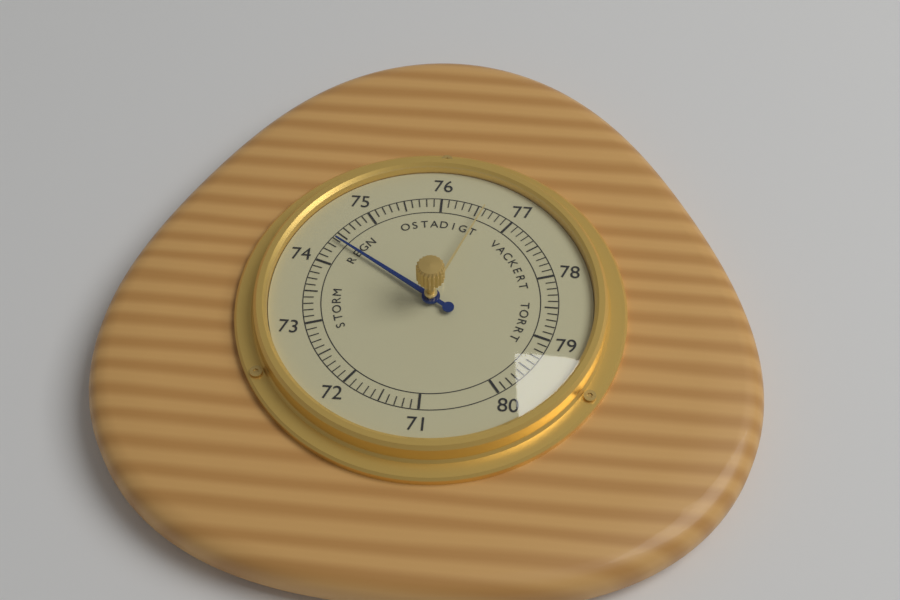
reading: 74.4 (no unit)
